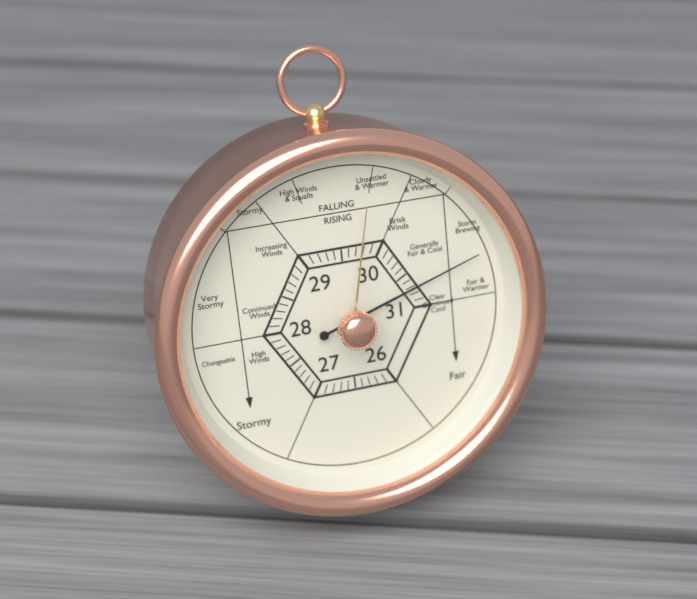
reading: 30.7 (no unit)
